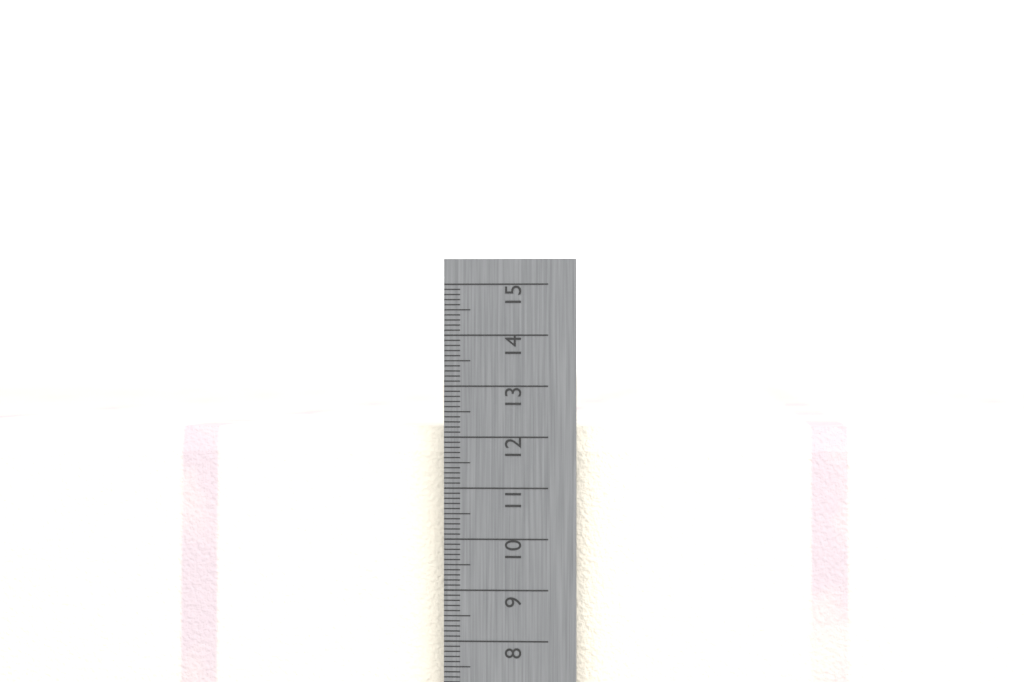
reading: 12.2 cm
